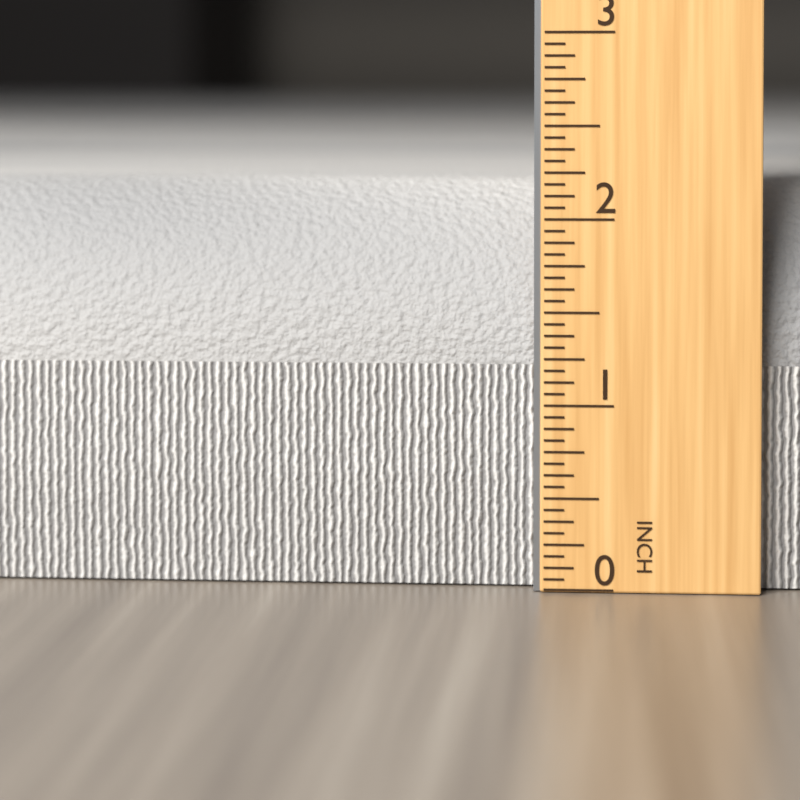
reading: 2.1875 in
